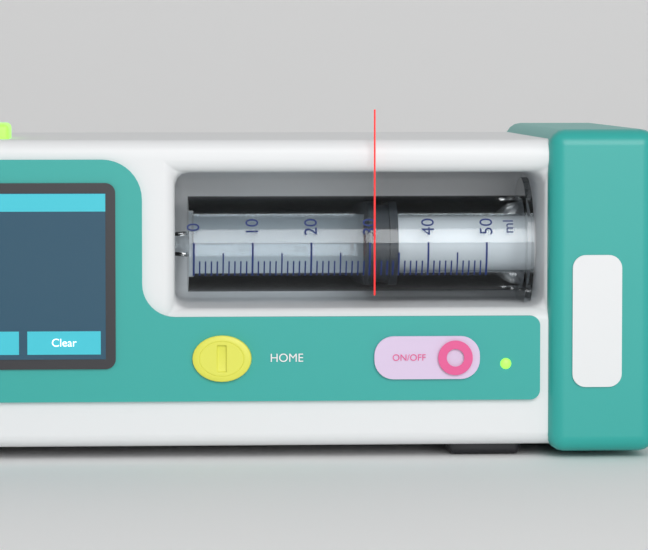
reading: 30 ml
